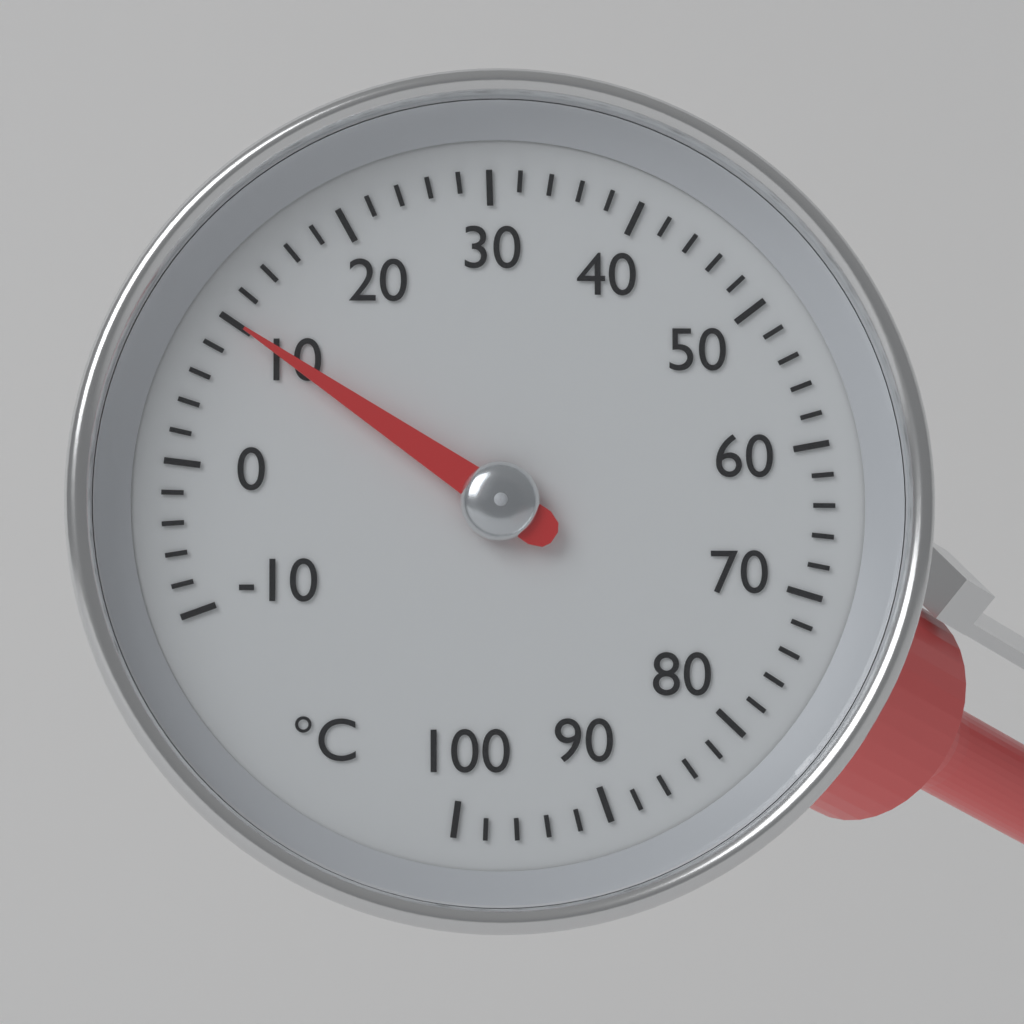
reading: 10 °C
